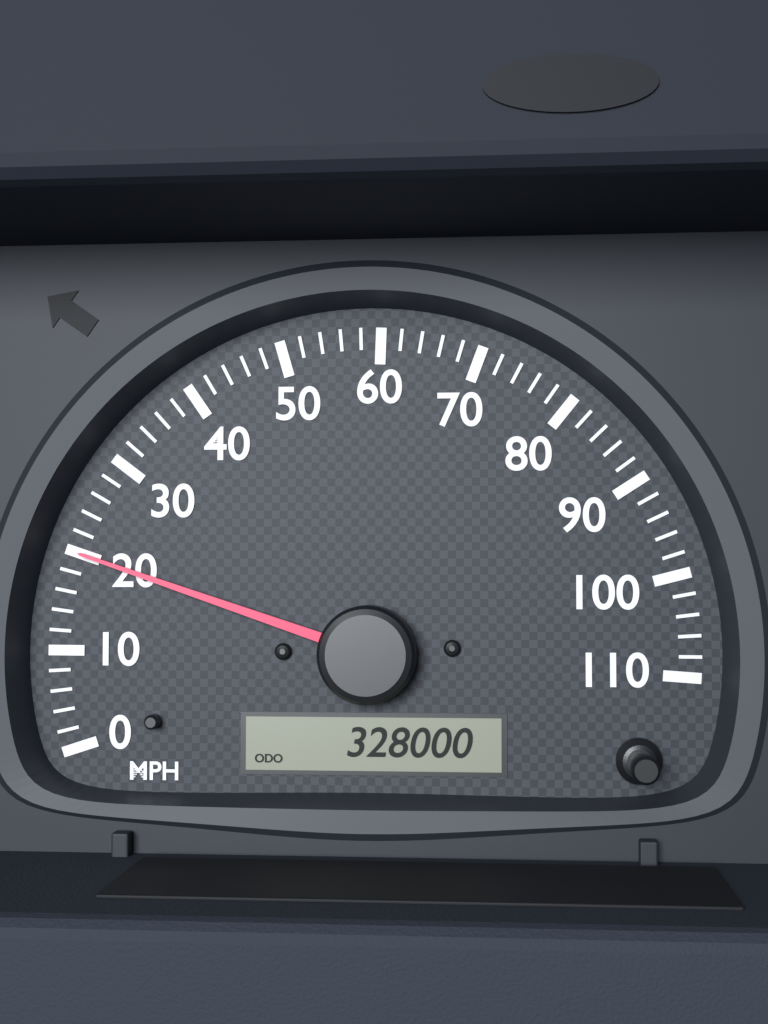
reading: 20 MPH
